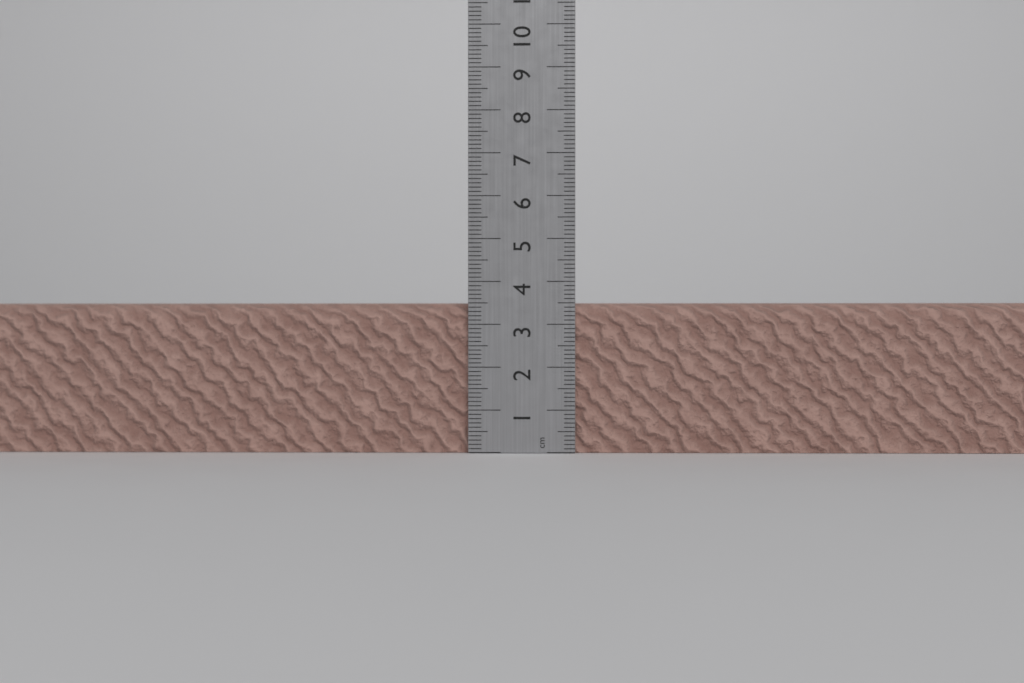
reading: 3.5 cm
